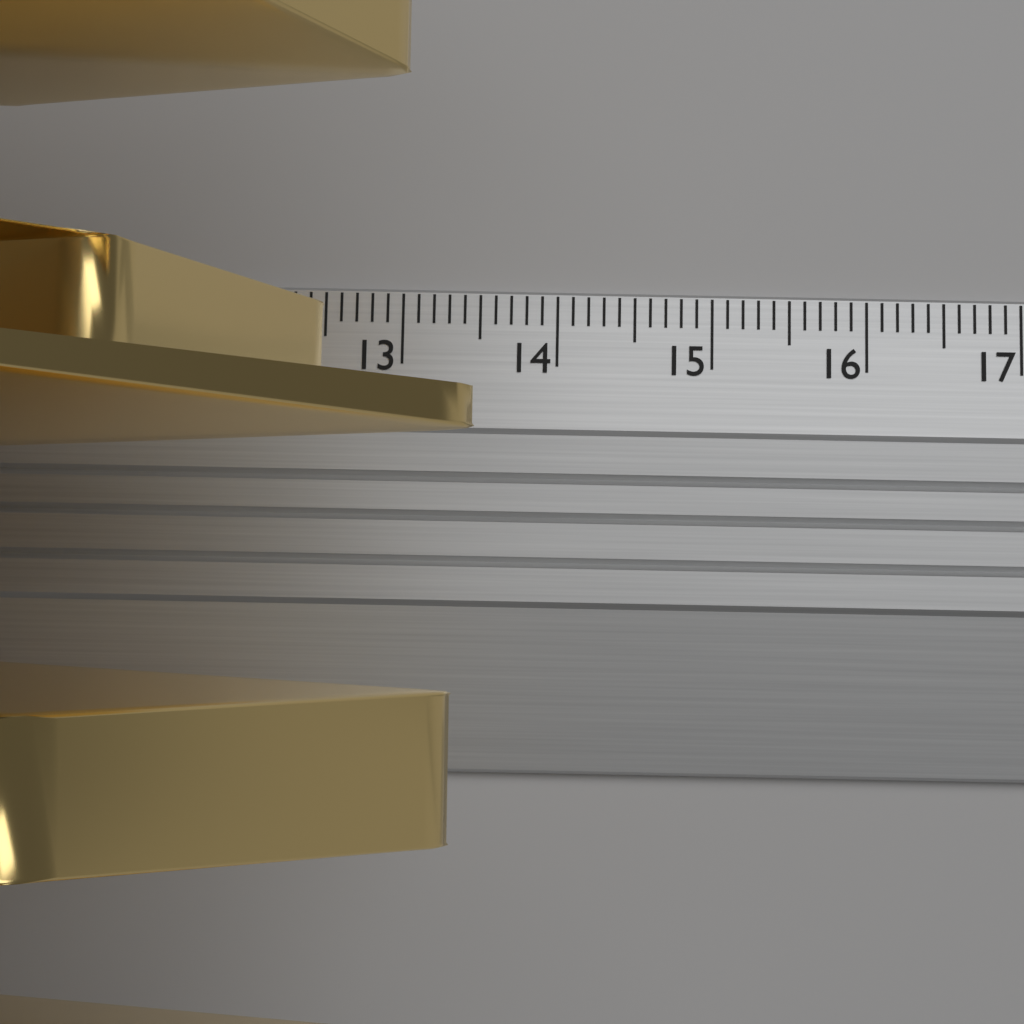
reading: 13.6 cm
